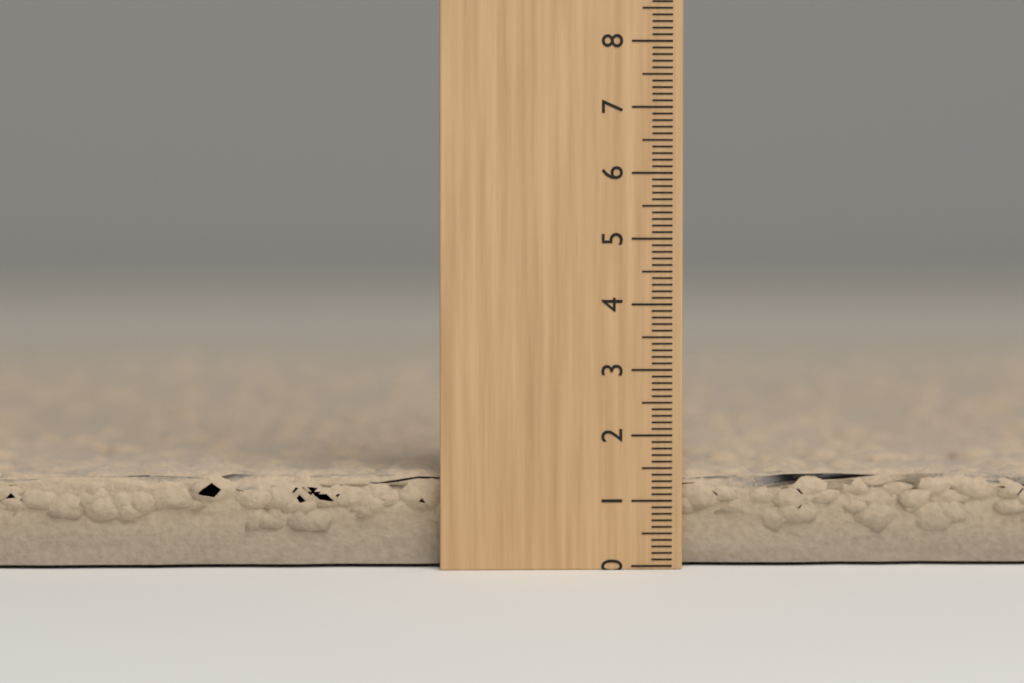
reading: 1.5 (no unit)
